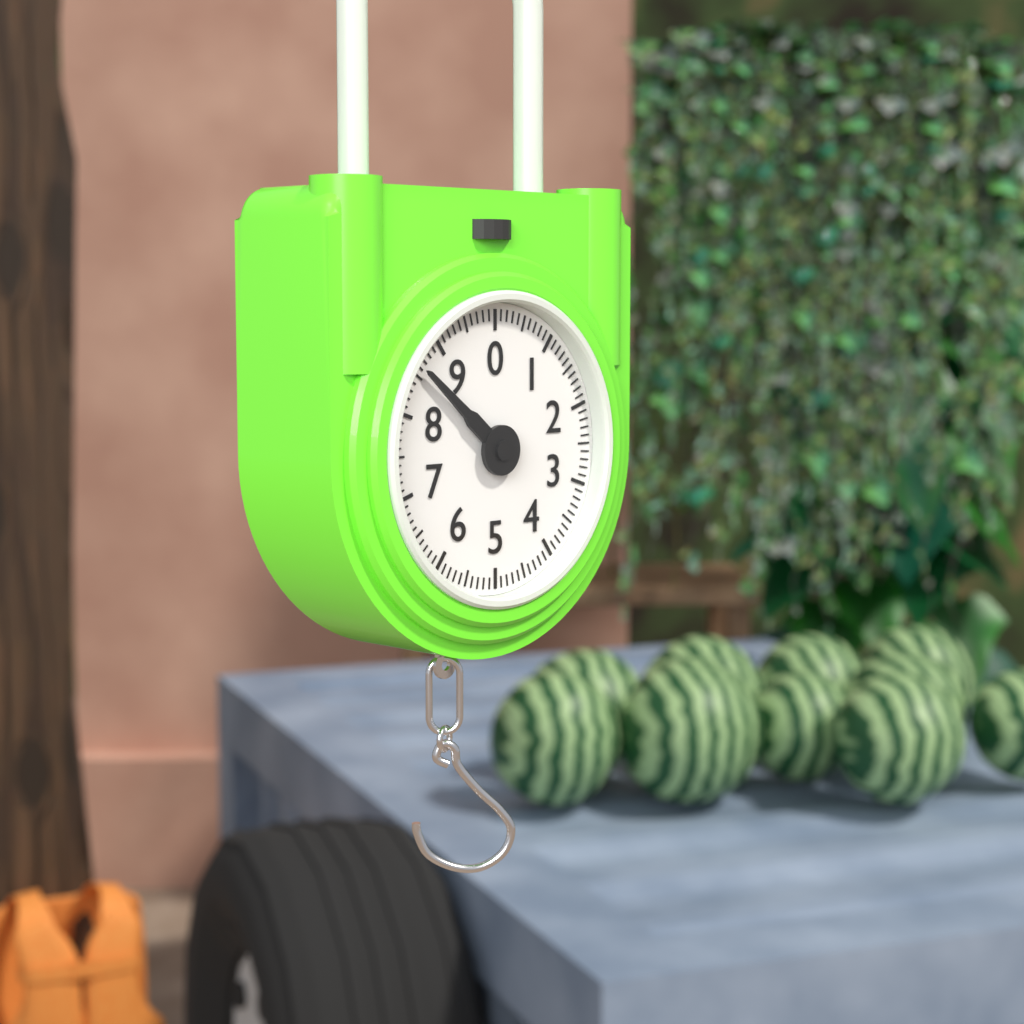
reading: 8.6 (no unit)
